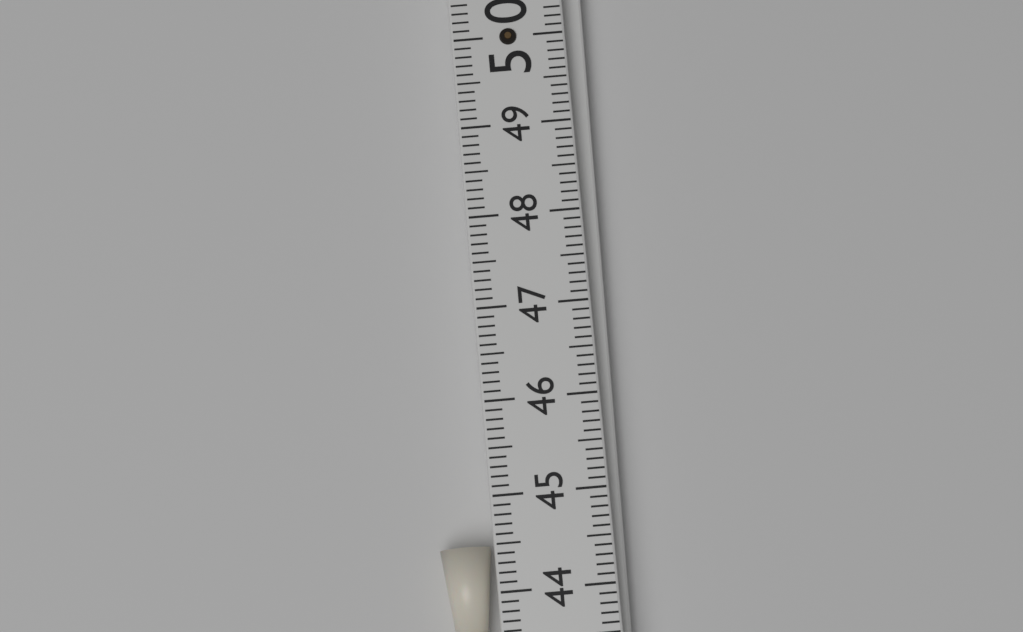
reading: 44.5 (no unit)
